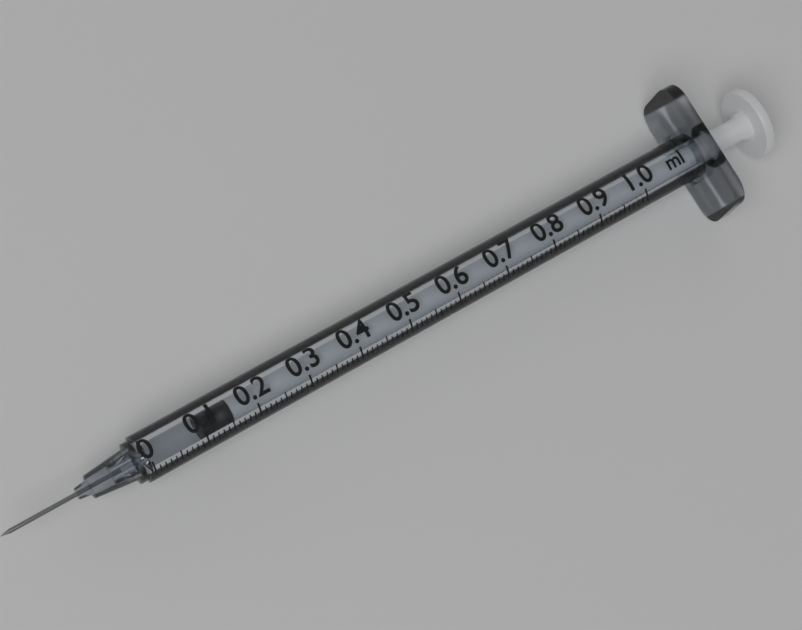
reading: 0.10 ml
